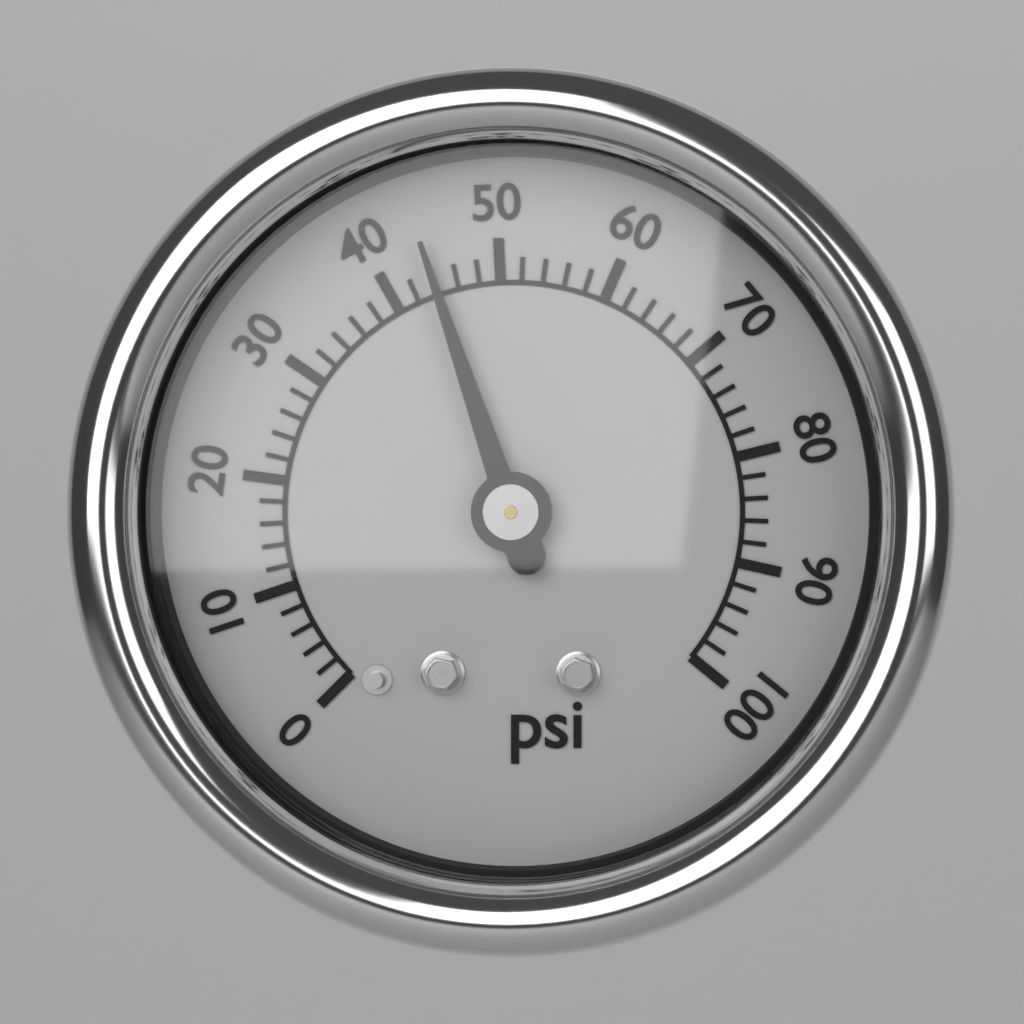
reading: 44 psi
